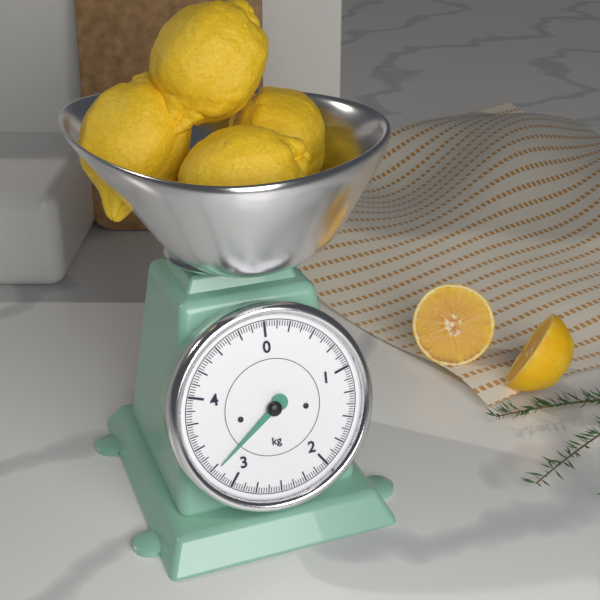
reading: 3.225 kg
